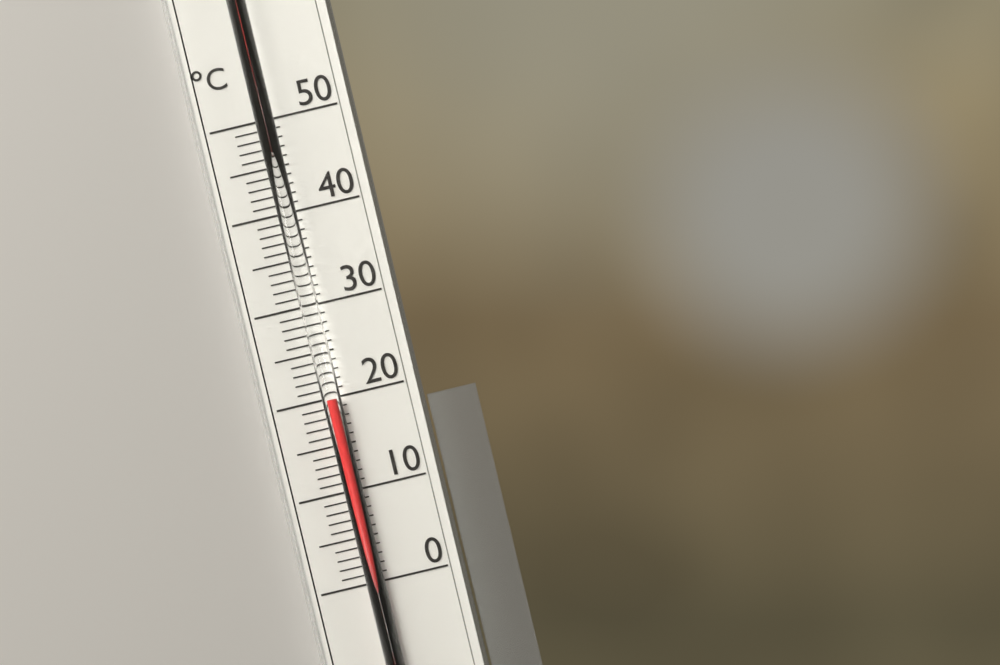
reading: 20 °C
